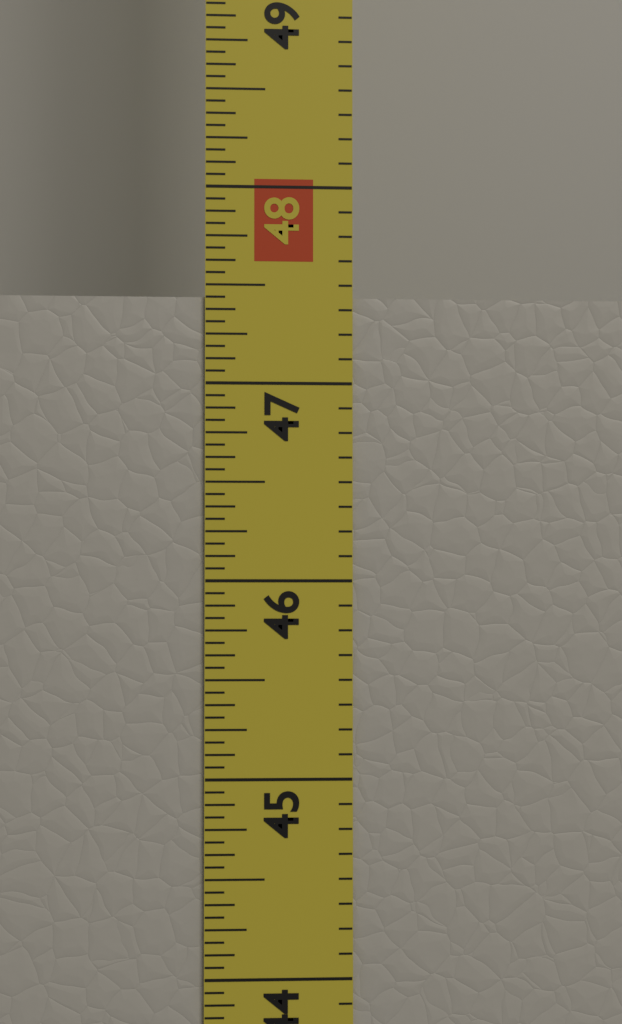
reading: 47.4375 in
